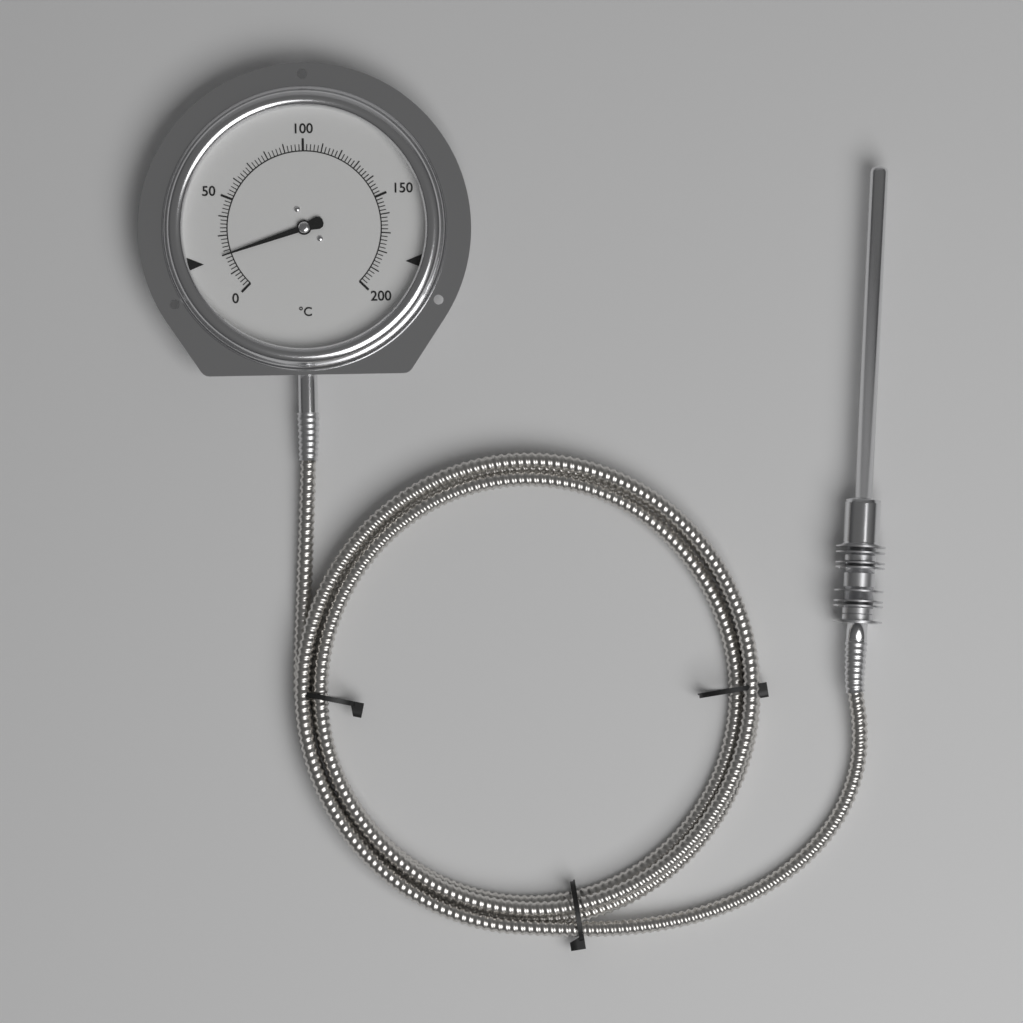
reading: 20 °C
